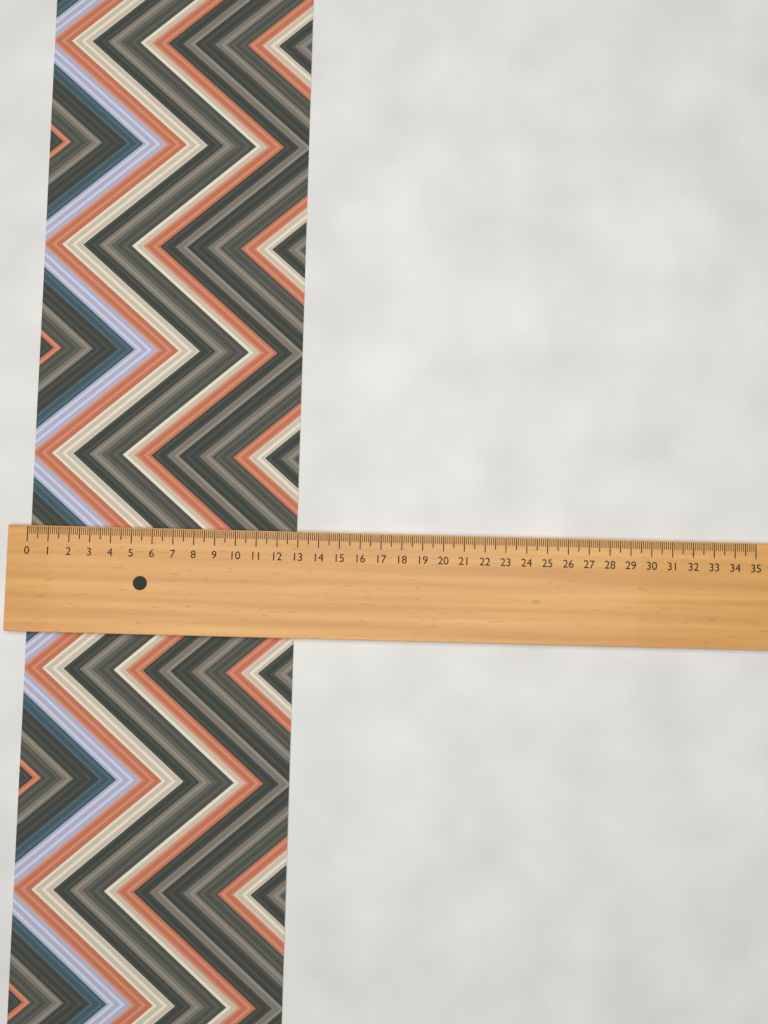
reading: 12.9 (no unit)
